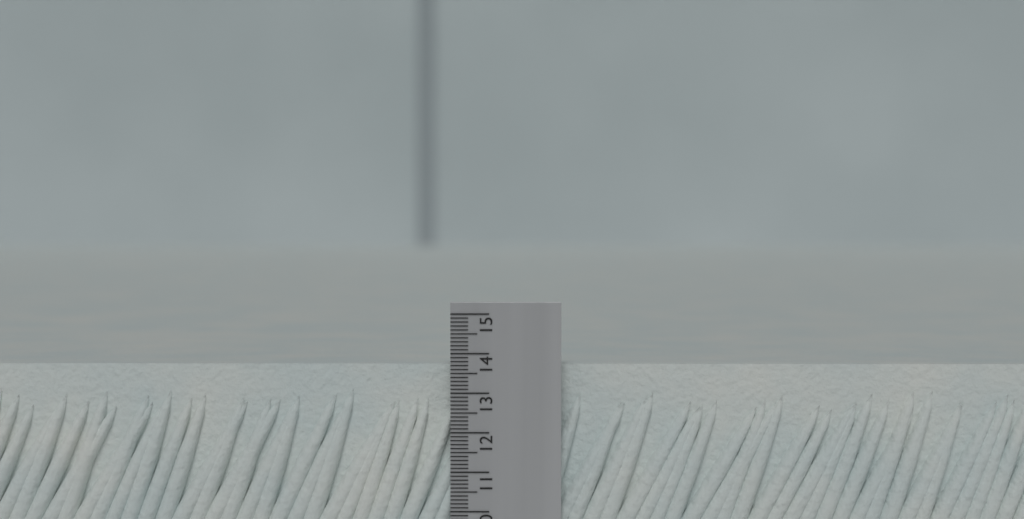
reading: 13.7 (no unit)
